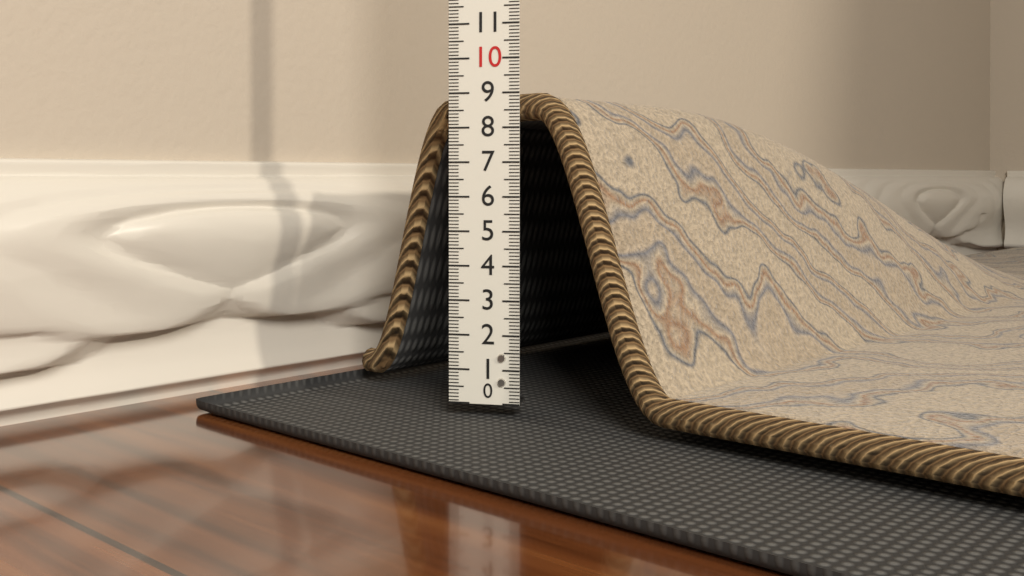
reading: 9.0 (no unit)
